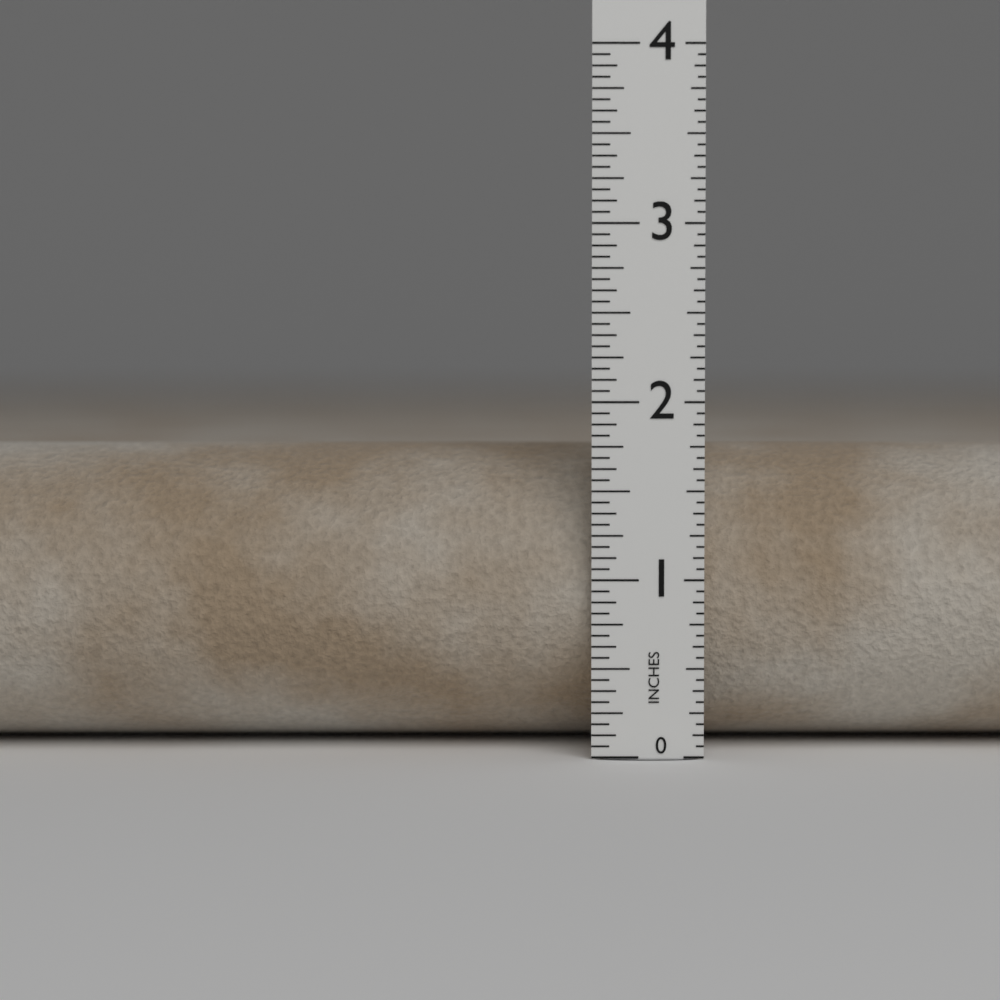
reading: 1.7500 in
